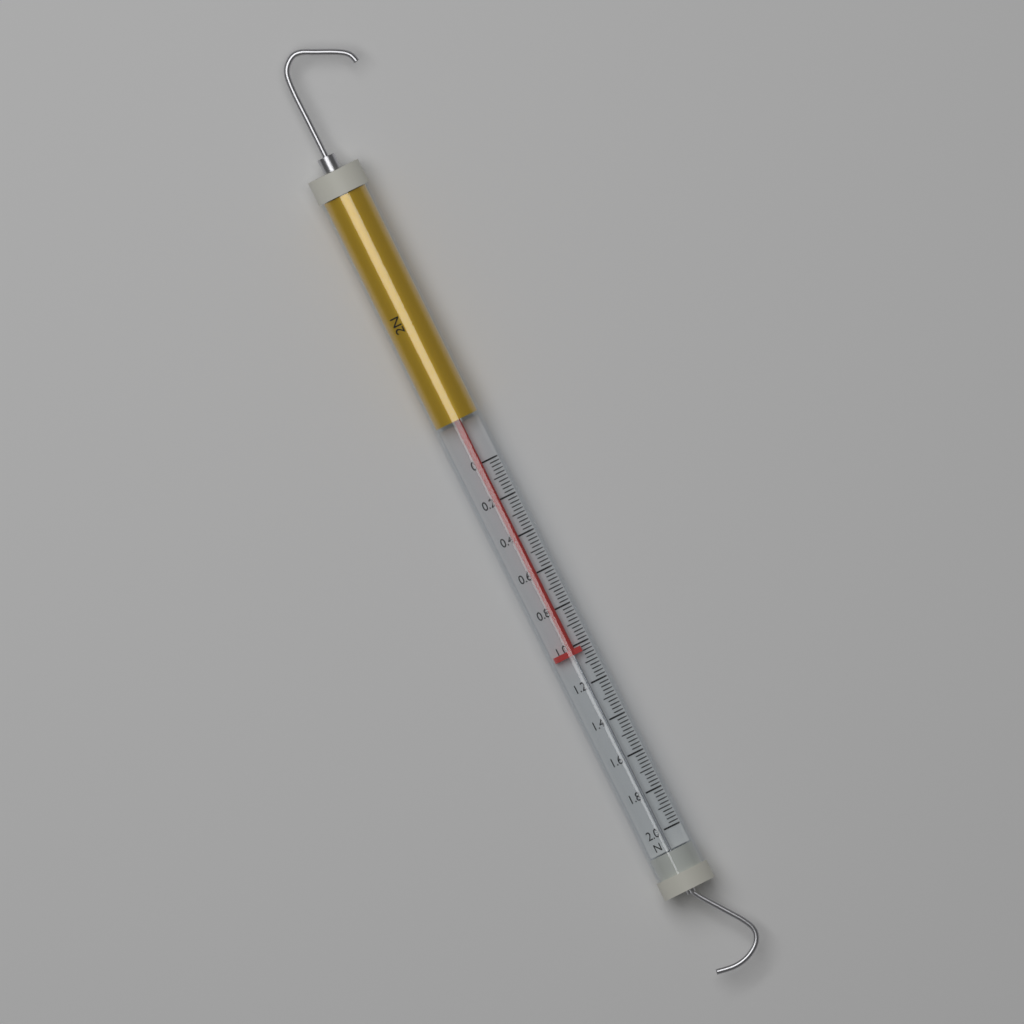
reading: 1.04 N
